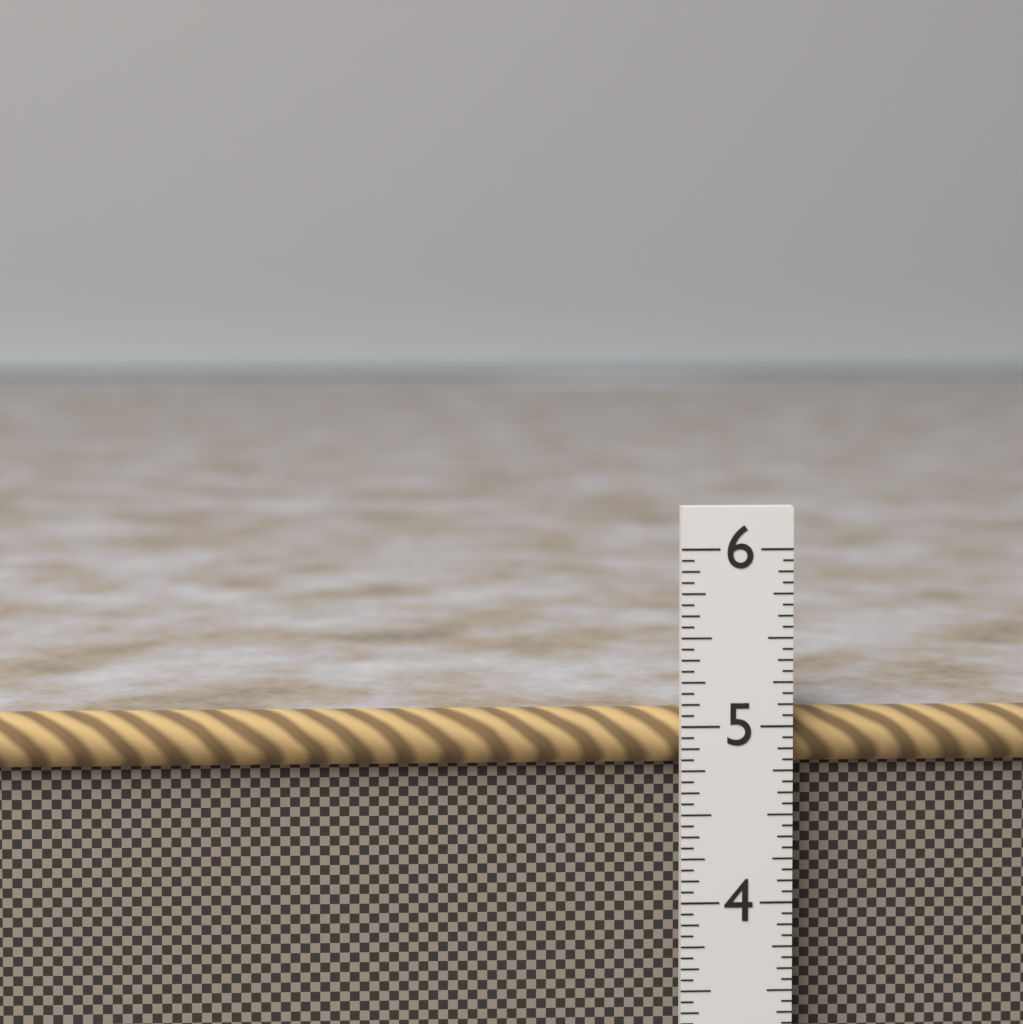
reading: 5.0625 in
